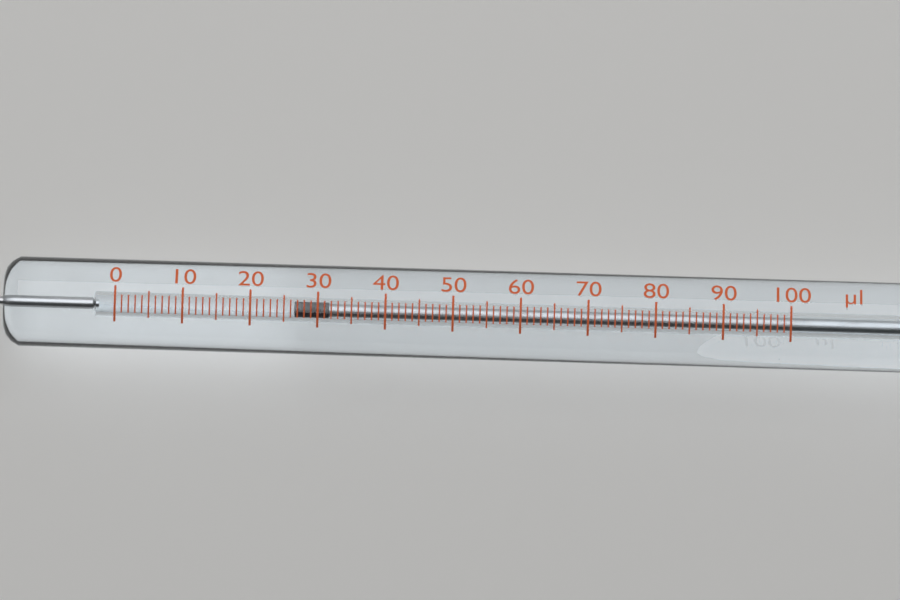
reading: 27 µl
